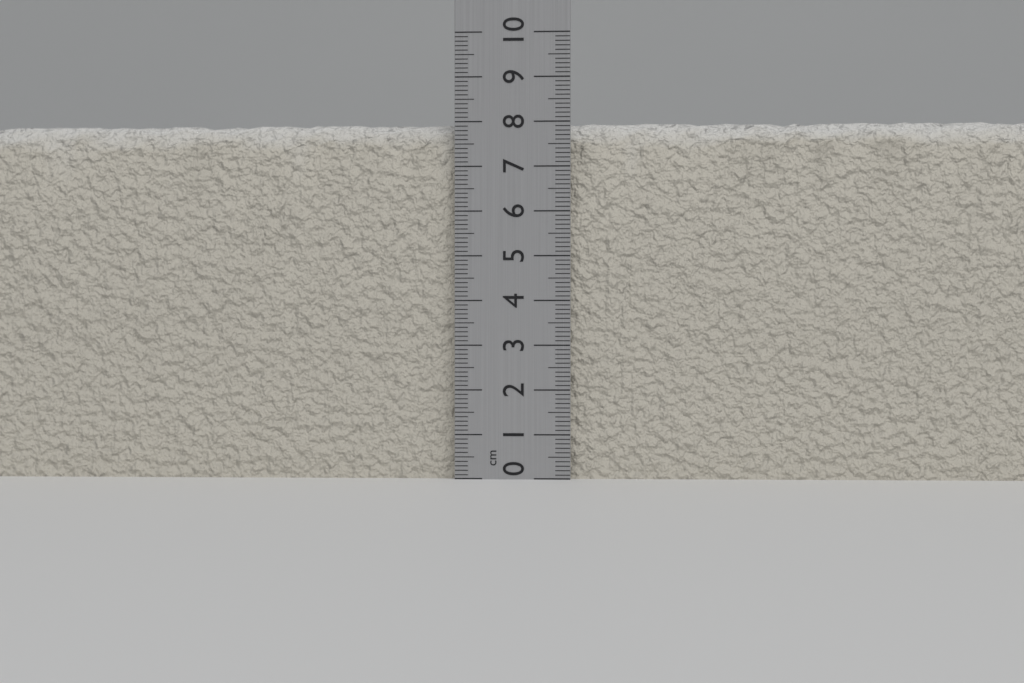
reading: 8.0 cm
